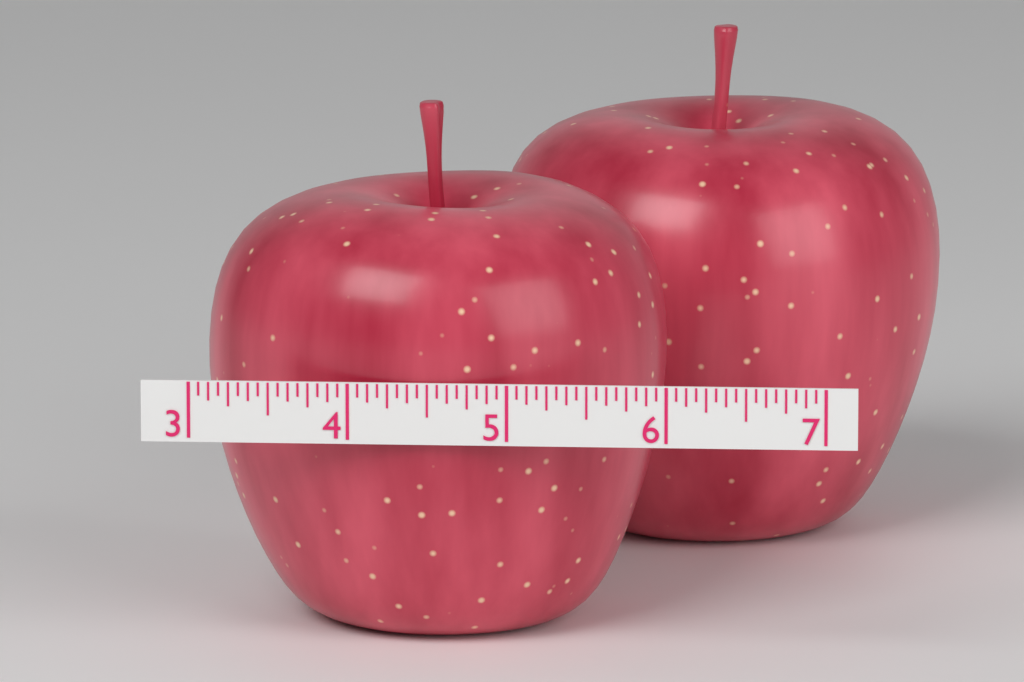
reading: 5.9375 (no unit)
